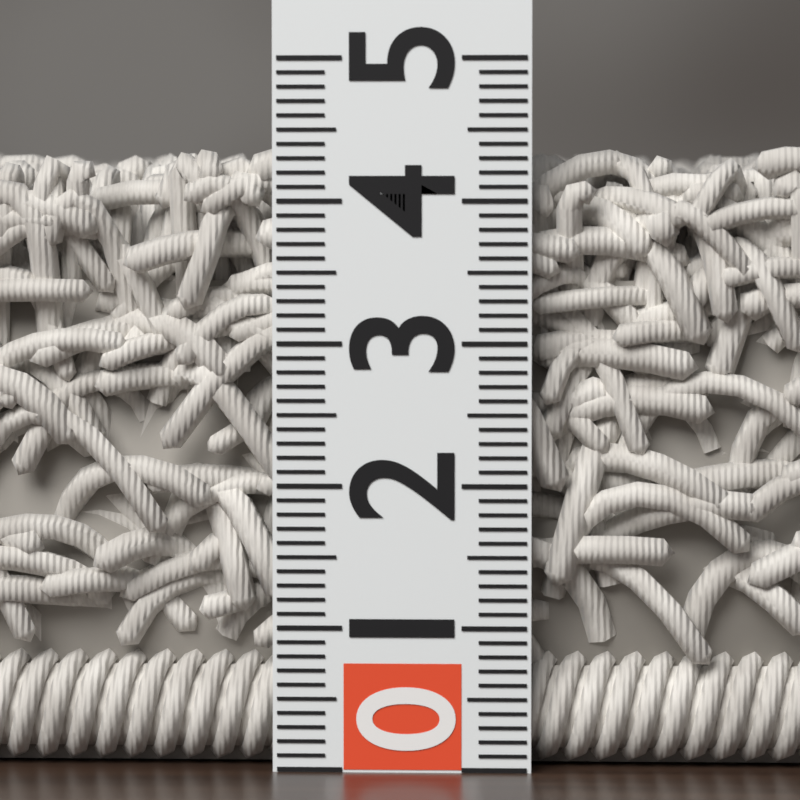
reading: 4.4 (no unit)
